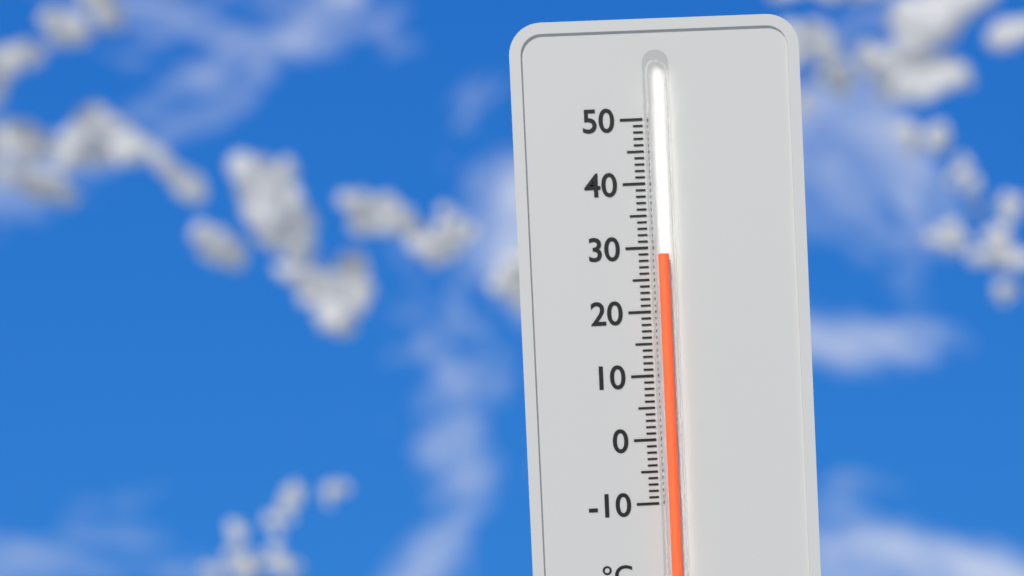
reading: 29 °C
